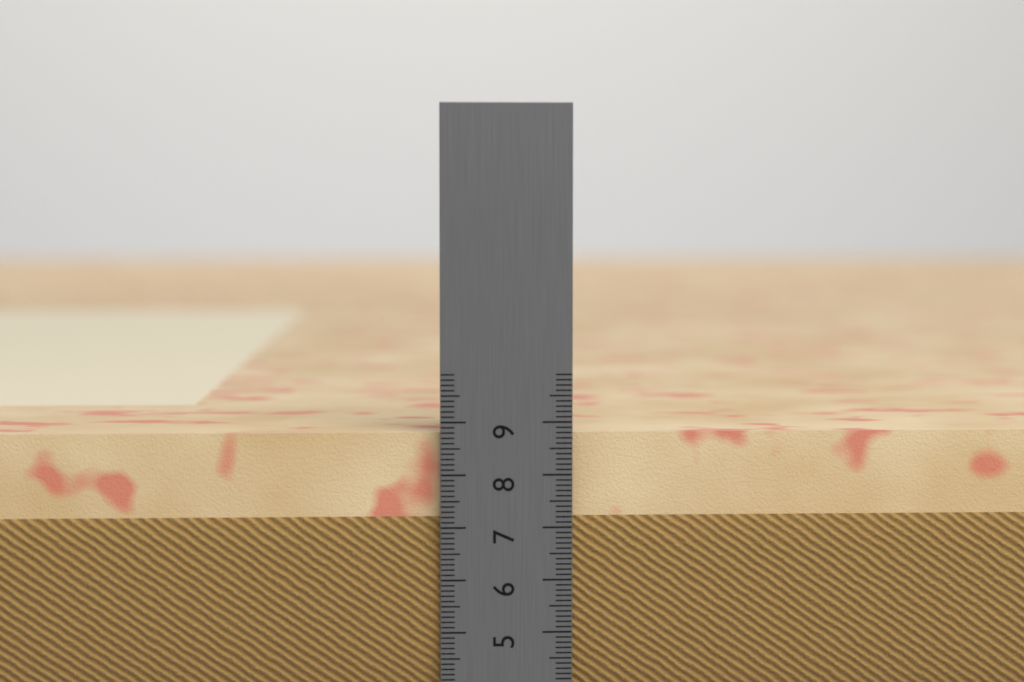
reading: 8.8 cm
